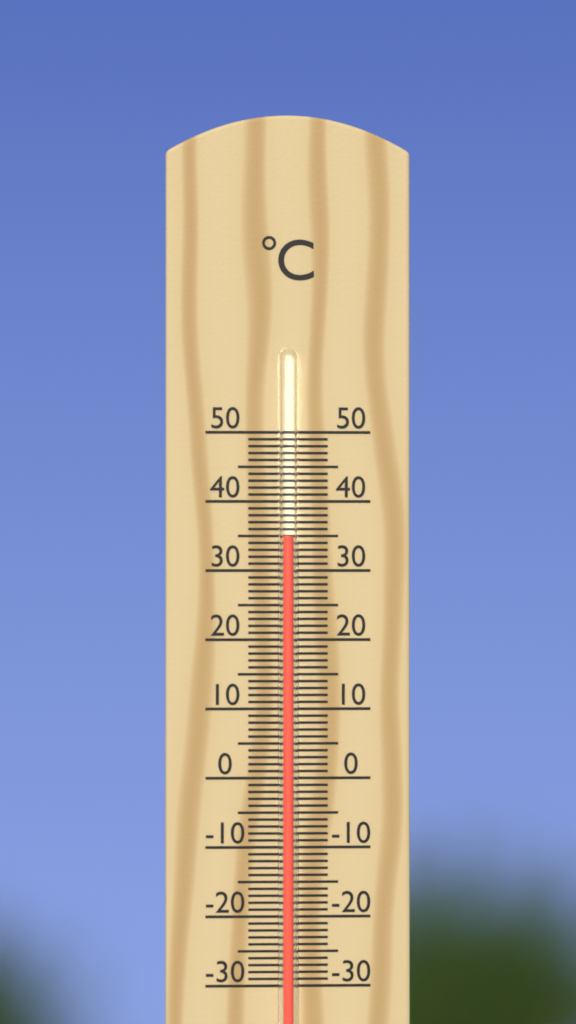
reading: 35 °C
